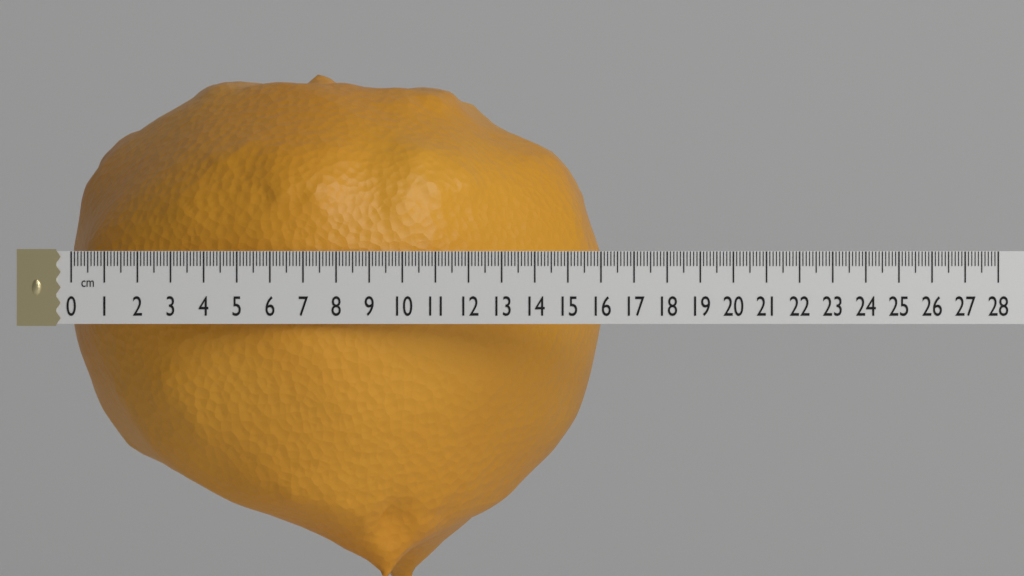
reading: 16.2 cm
